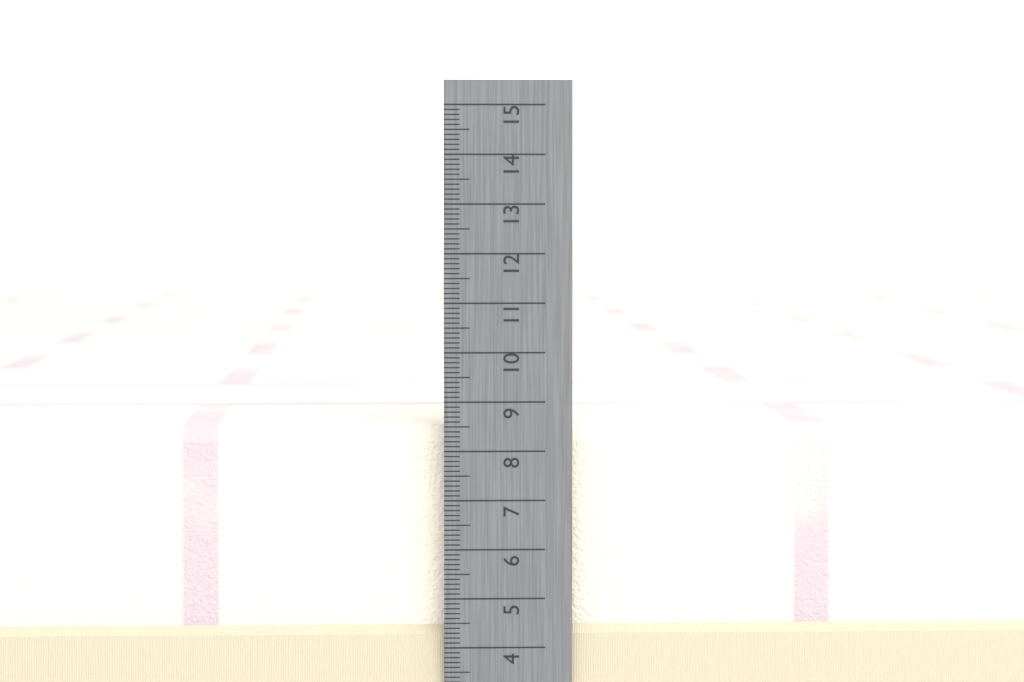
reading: 8.5 cm
